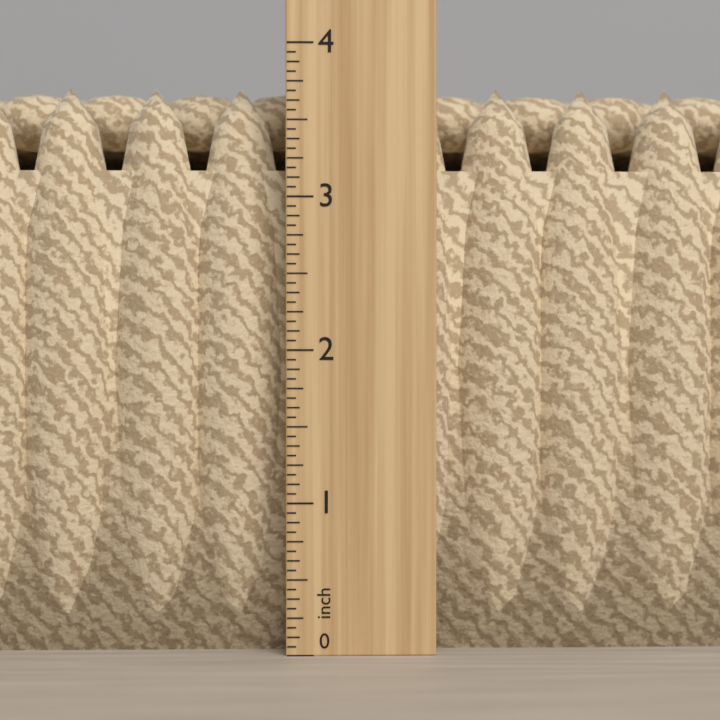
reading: 3.7500 in
